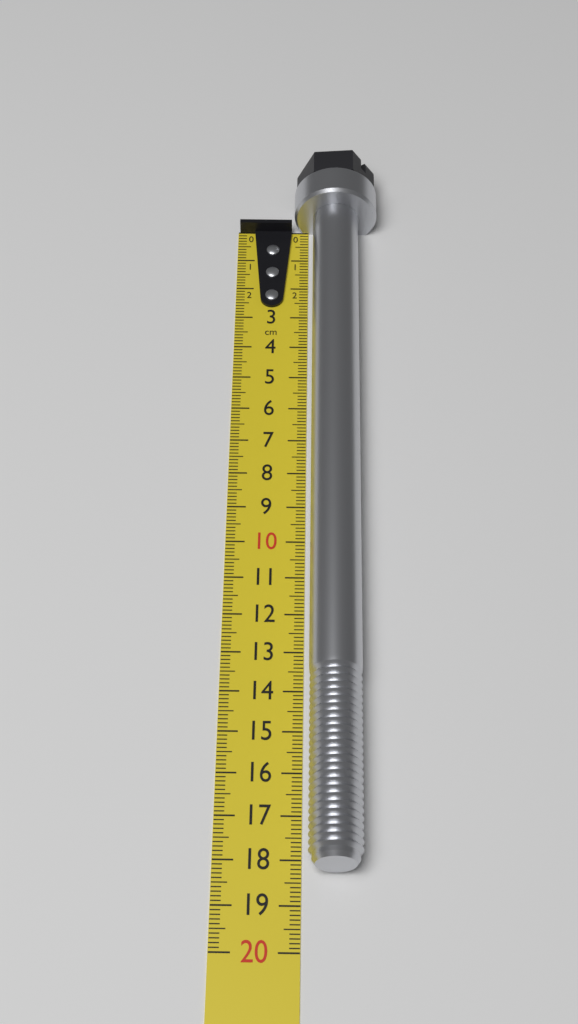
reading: 18.3 cm
